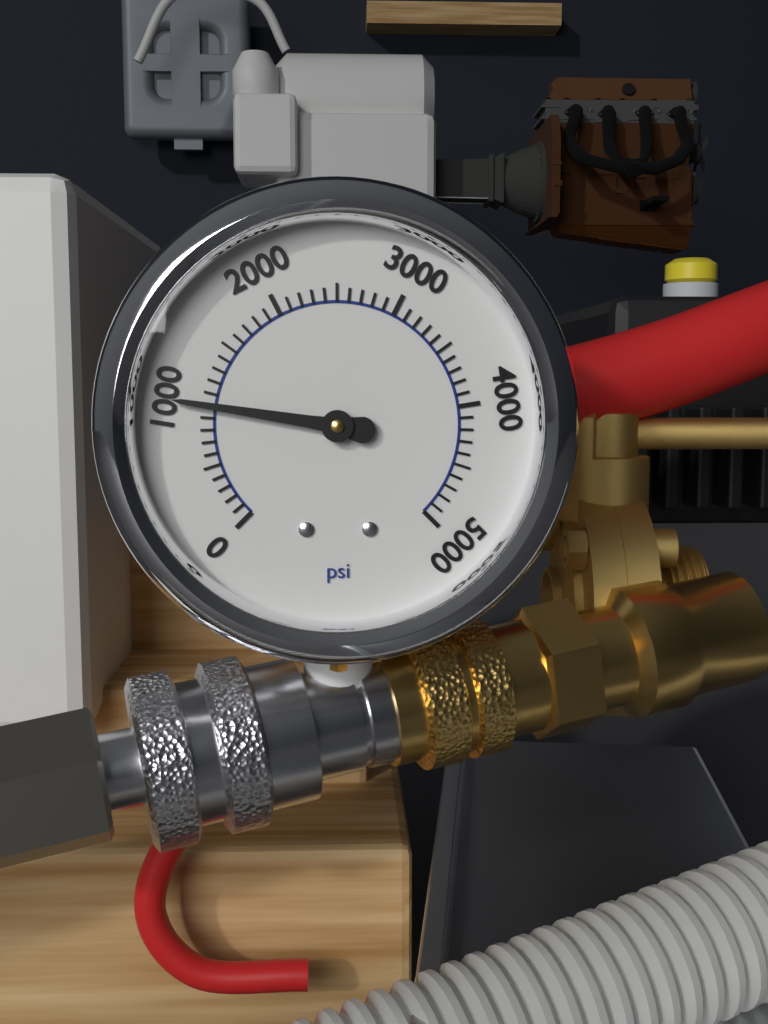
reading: 1000 psi
